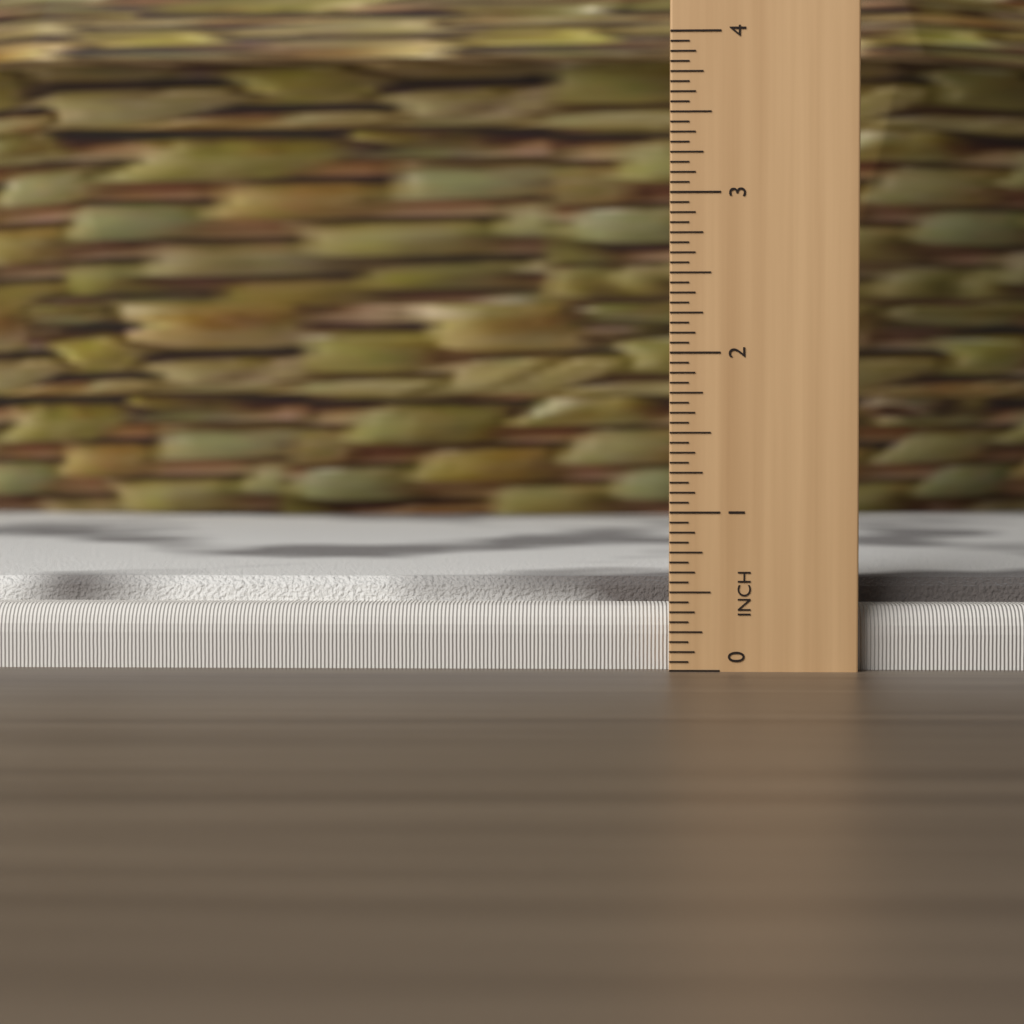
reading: 0.5625 in
